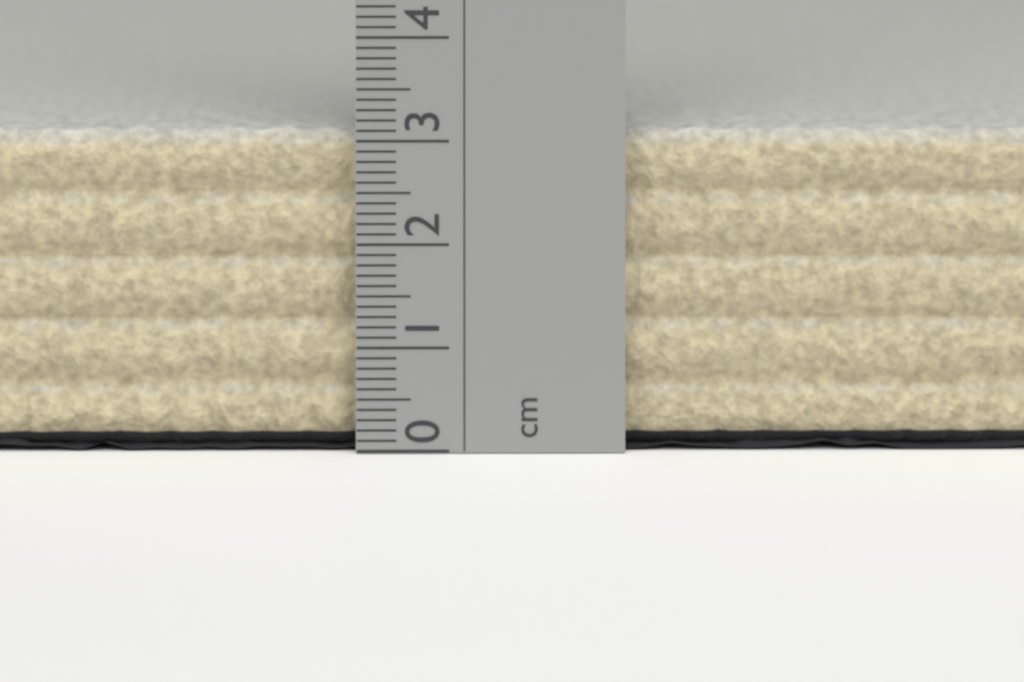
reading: 3.1 cm
